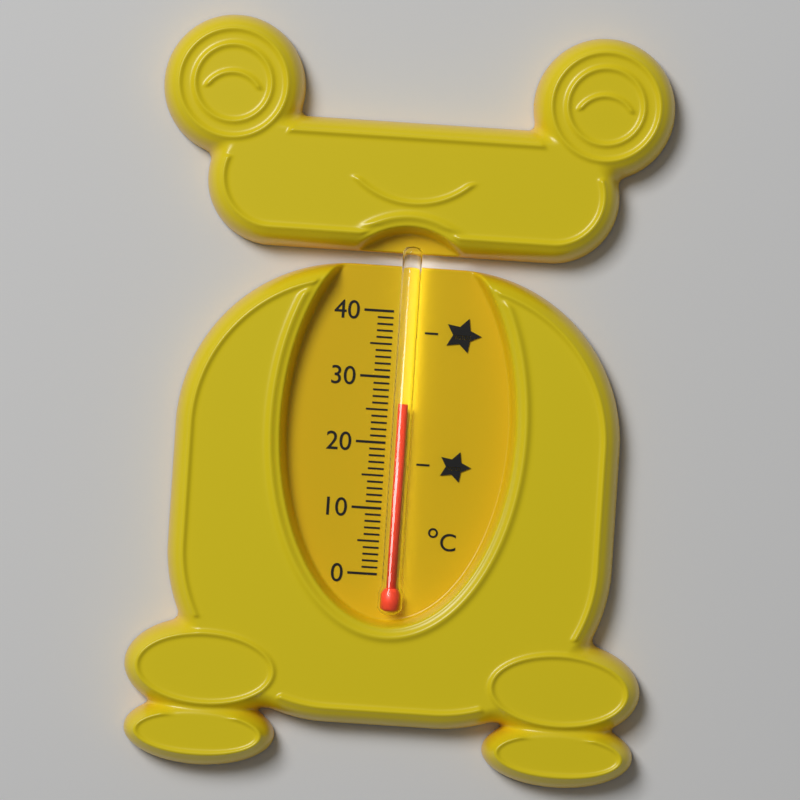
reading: 26 °C
